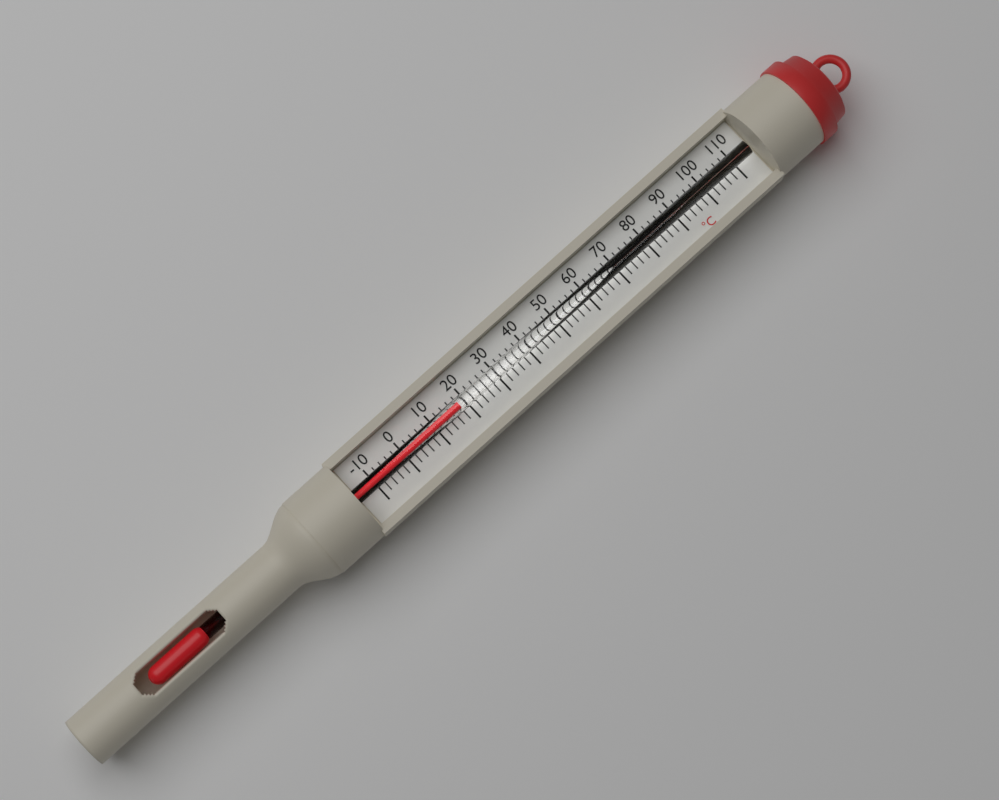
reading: 18 °C
